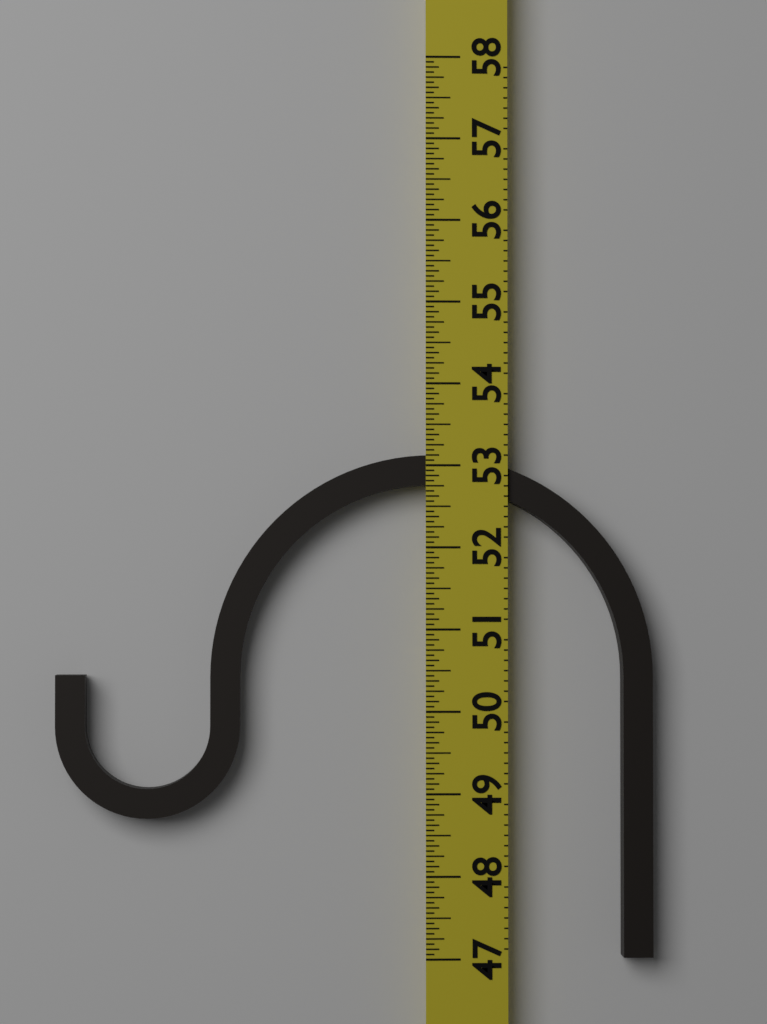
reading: 53.1250 (no unit)
